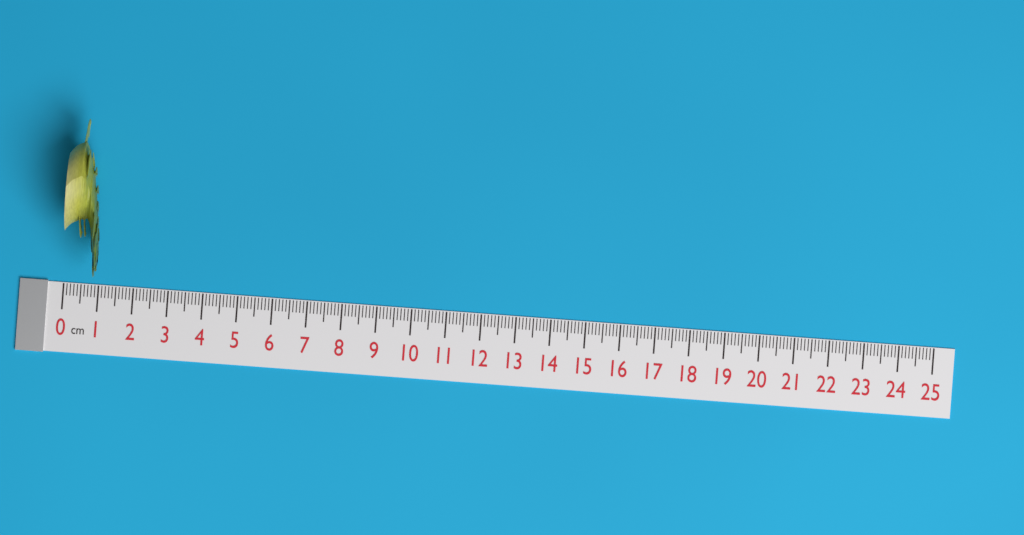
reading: 1.0 cm
